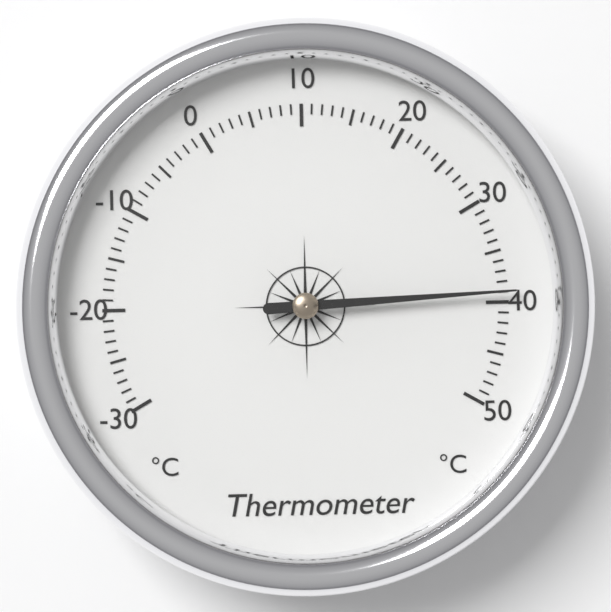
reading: 39 °C
